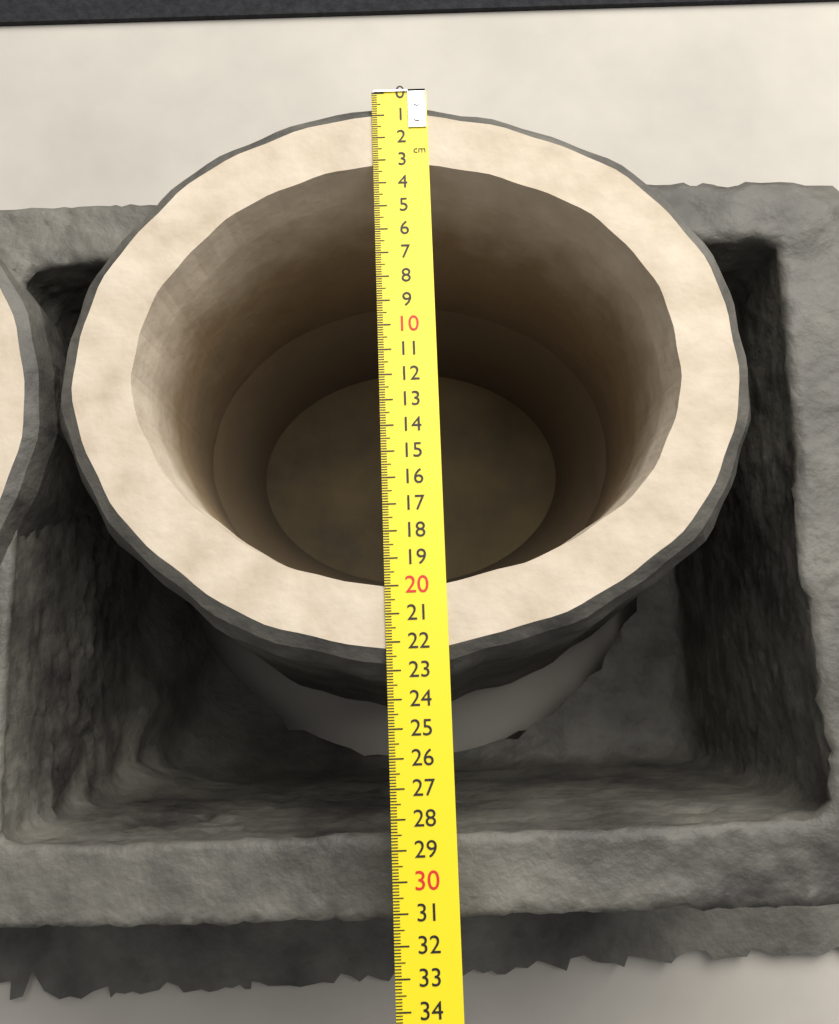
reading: 23.2 cm
